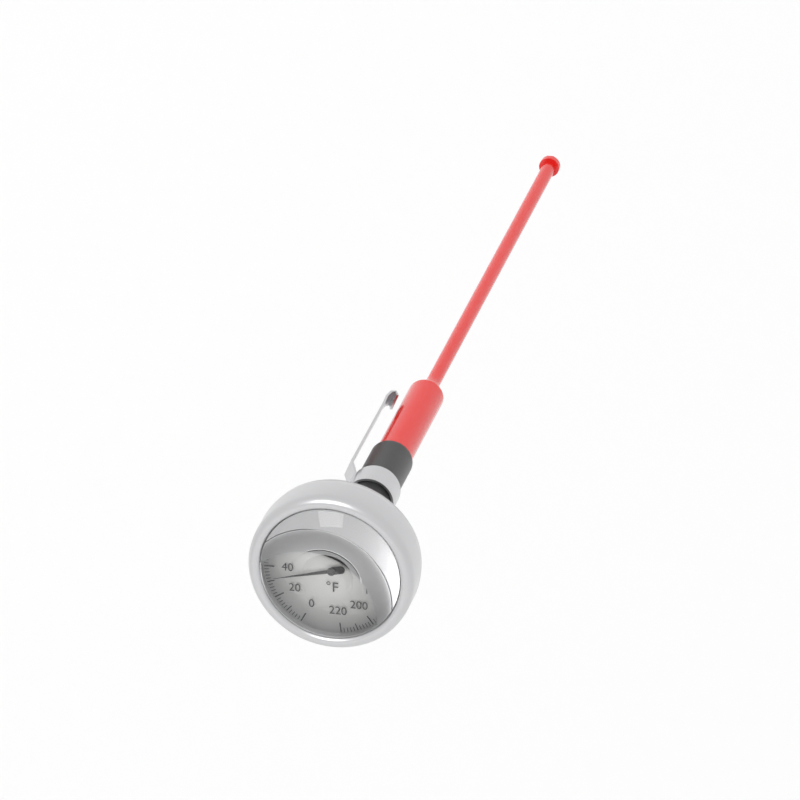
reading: 32 °F
